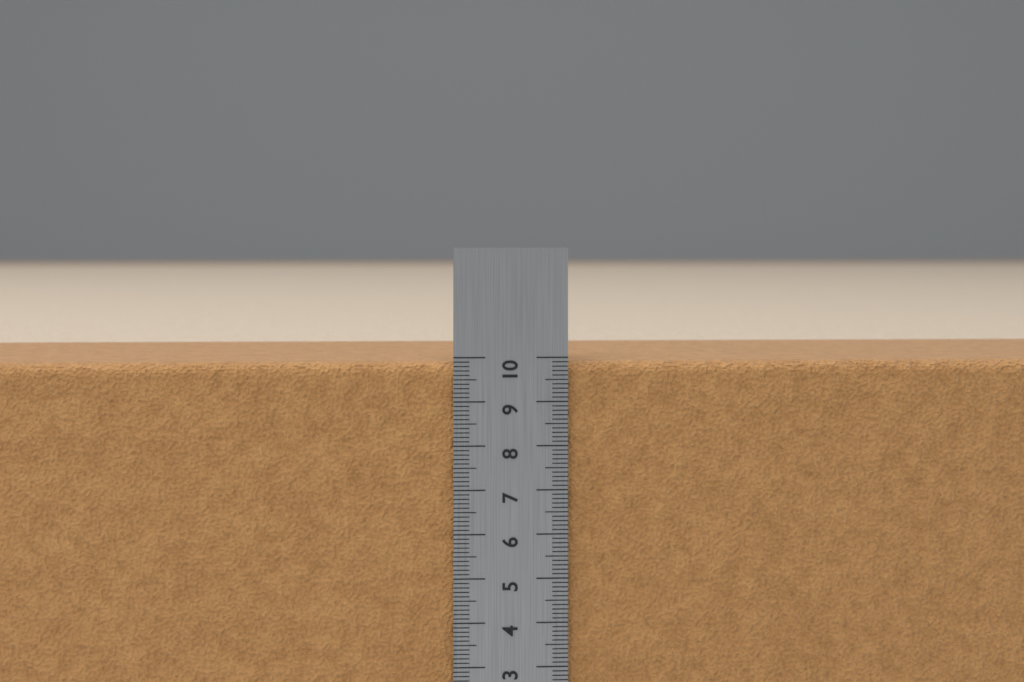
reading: 9.9 cm
